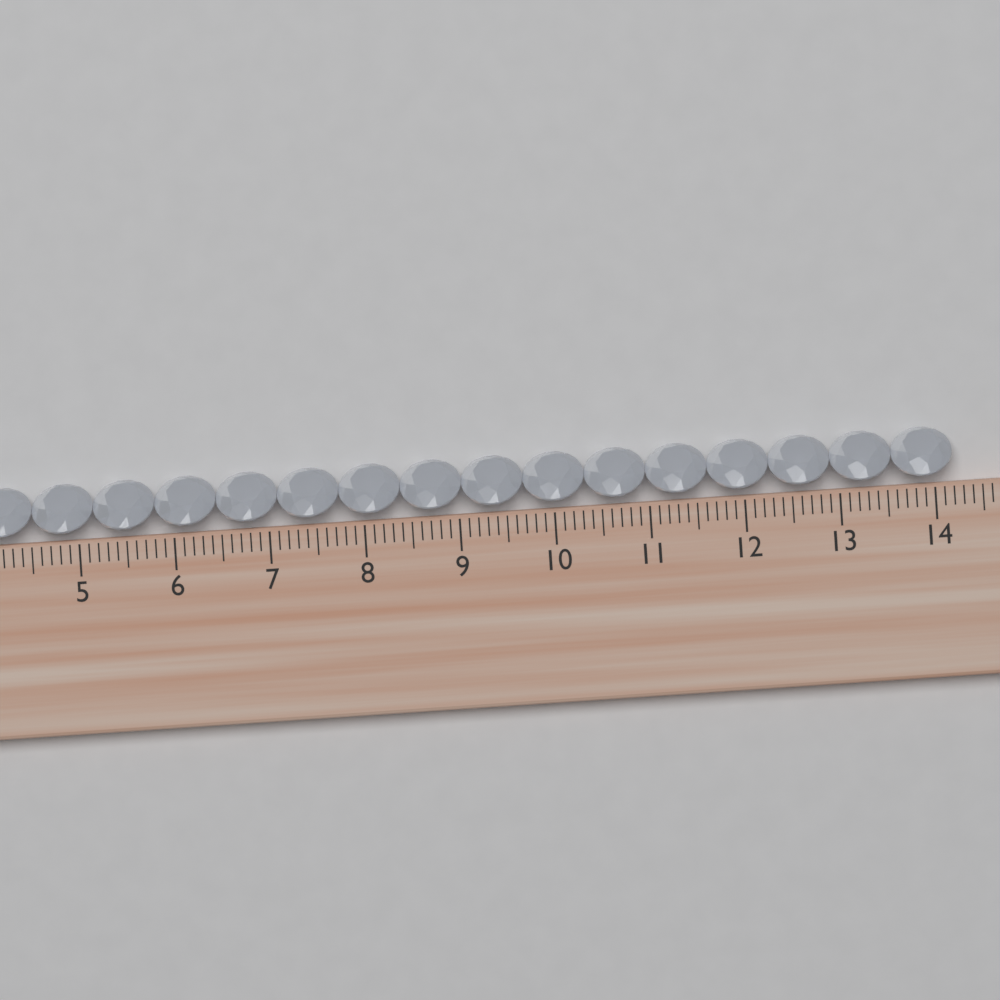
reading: 14.2 cm
